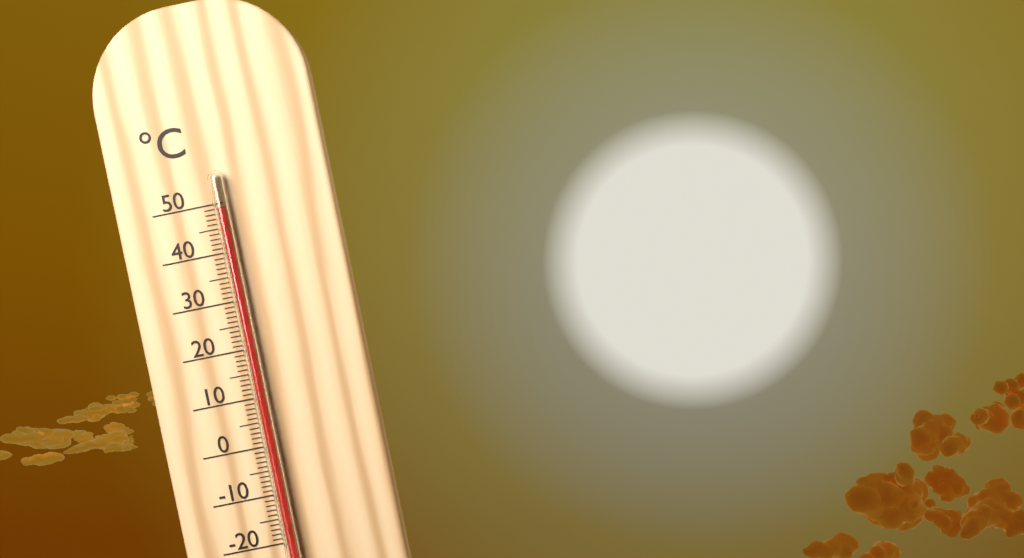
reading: 49 °C
